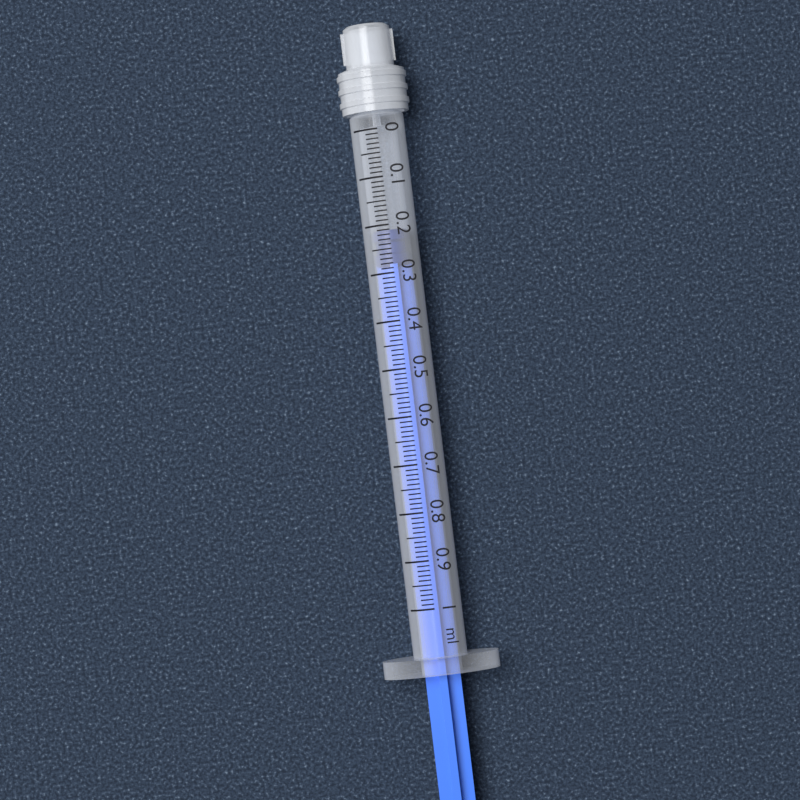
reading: 0.21 ml
